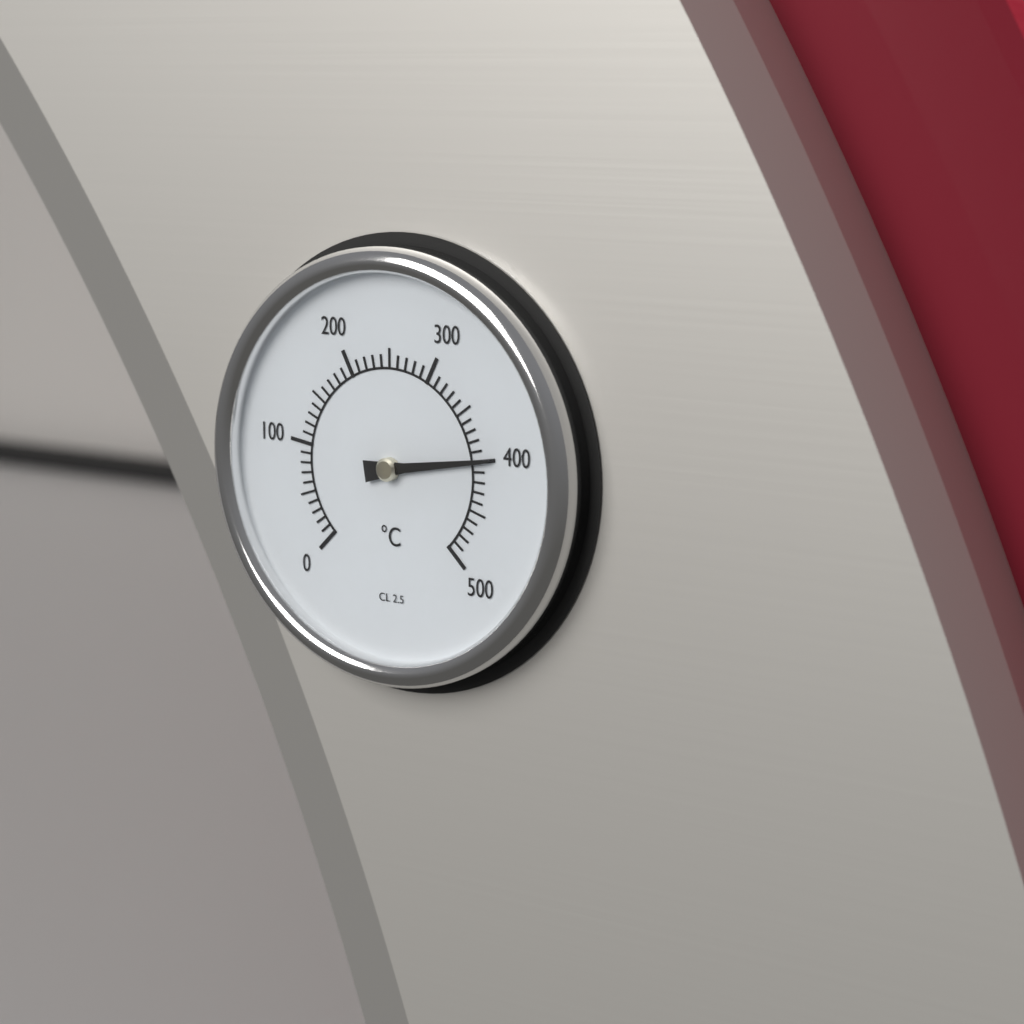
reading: 400 °C
